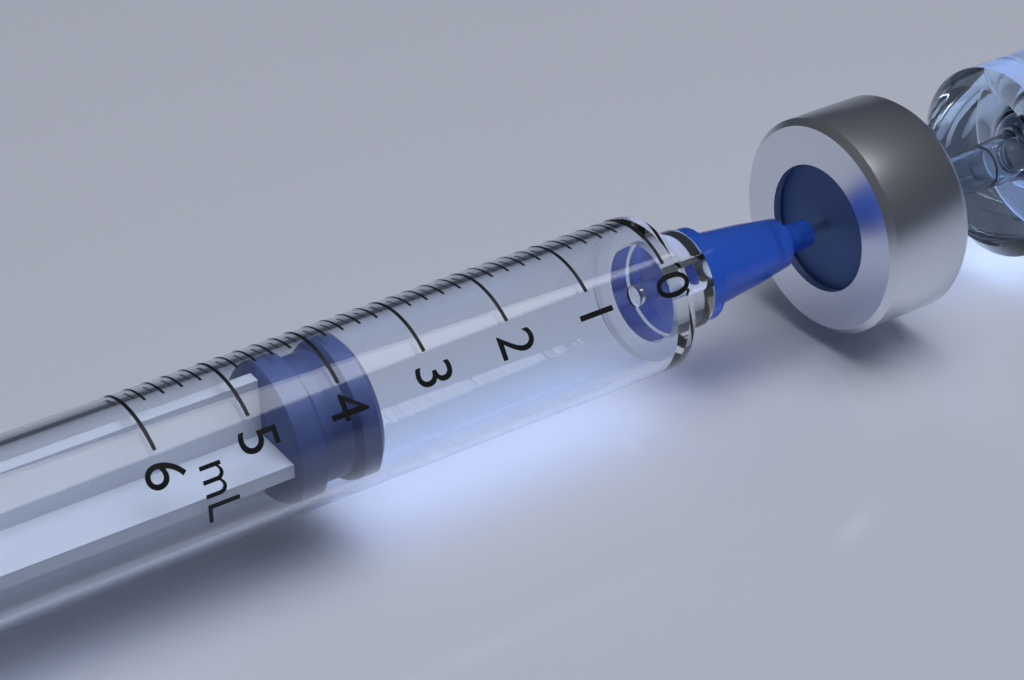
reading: 3.6 mL
